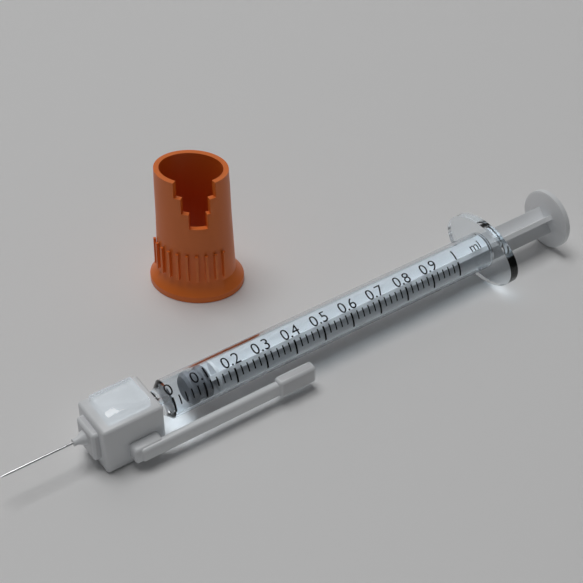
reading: 0.06 ml
